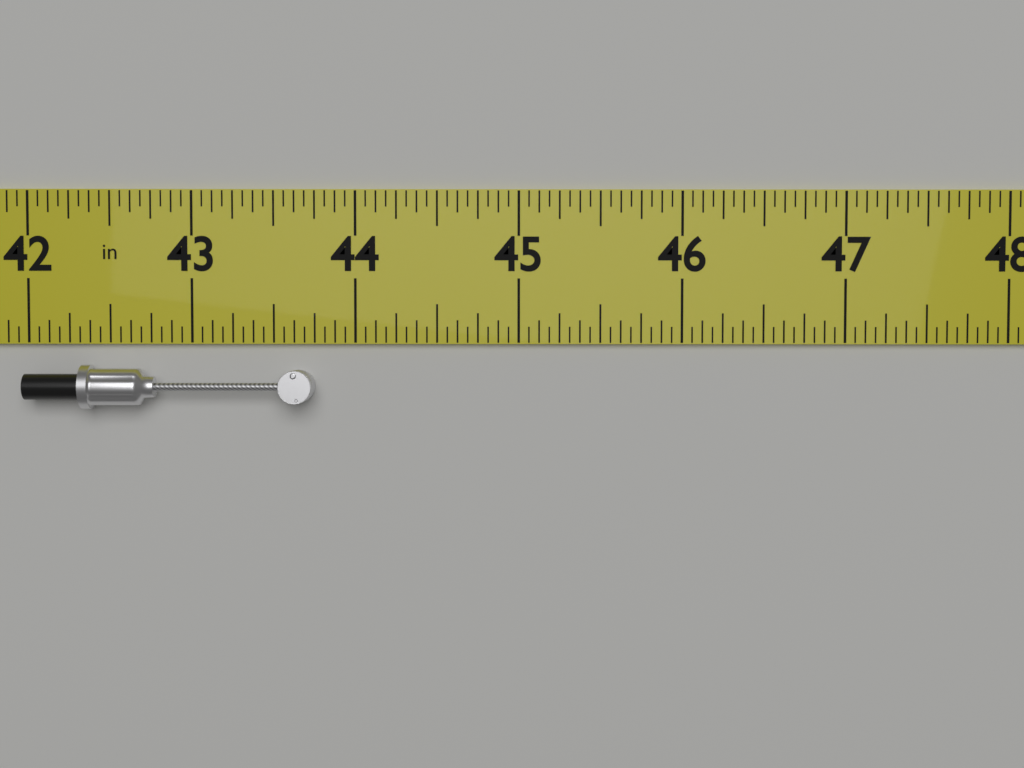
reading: 43.7500 in
